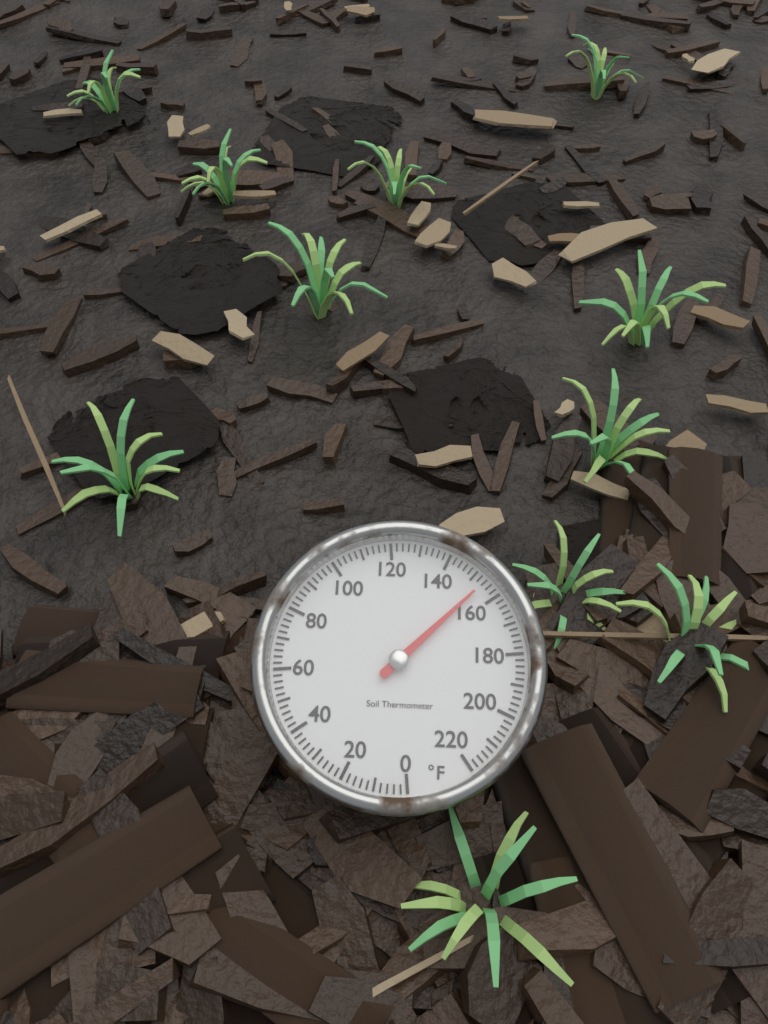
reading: 154 °F
